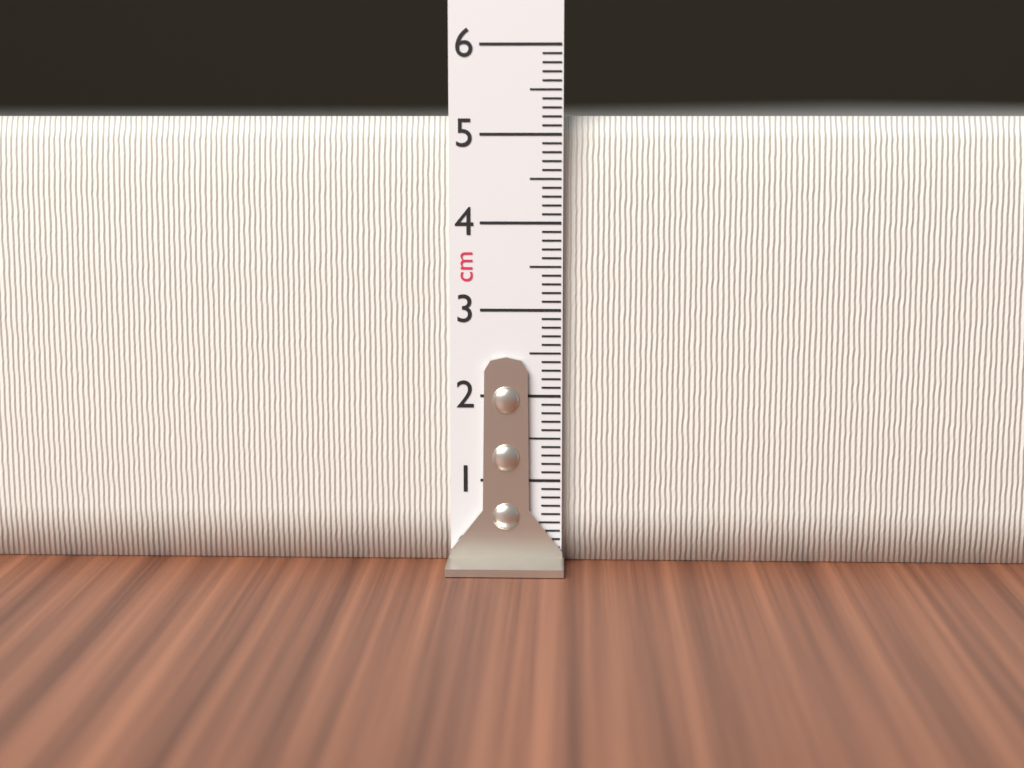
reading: 5.2 cm
